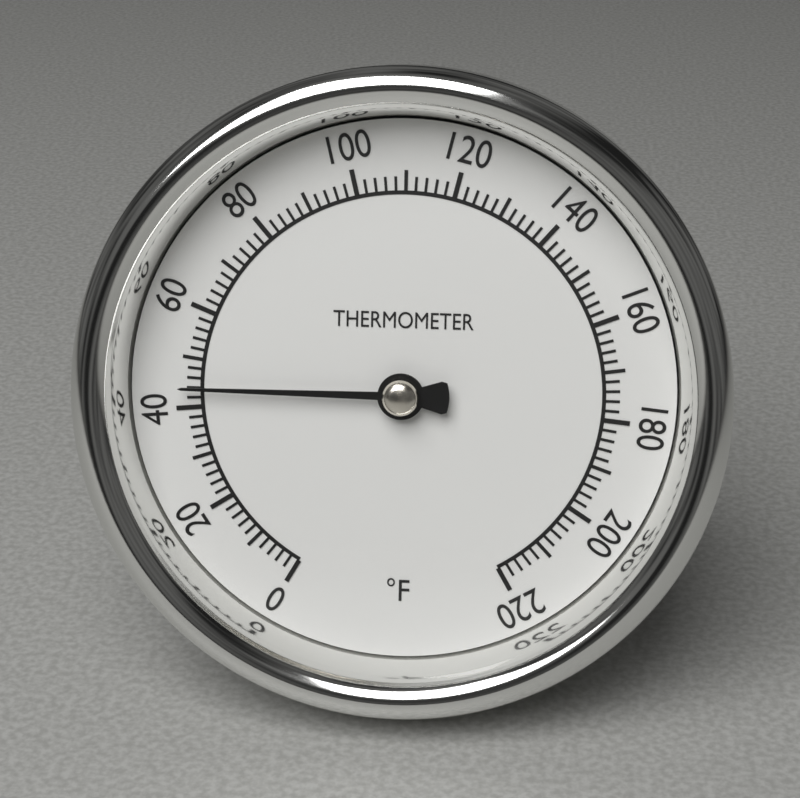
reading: 44 °F
